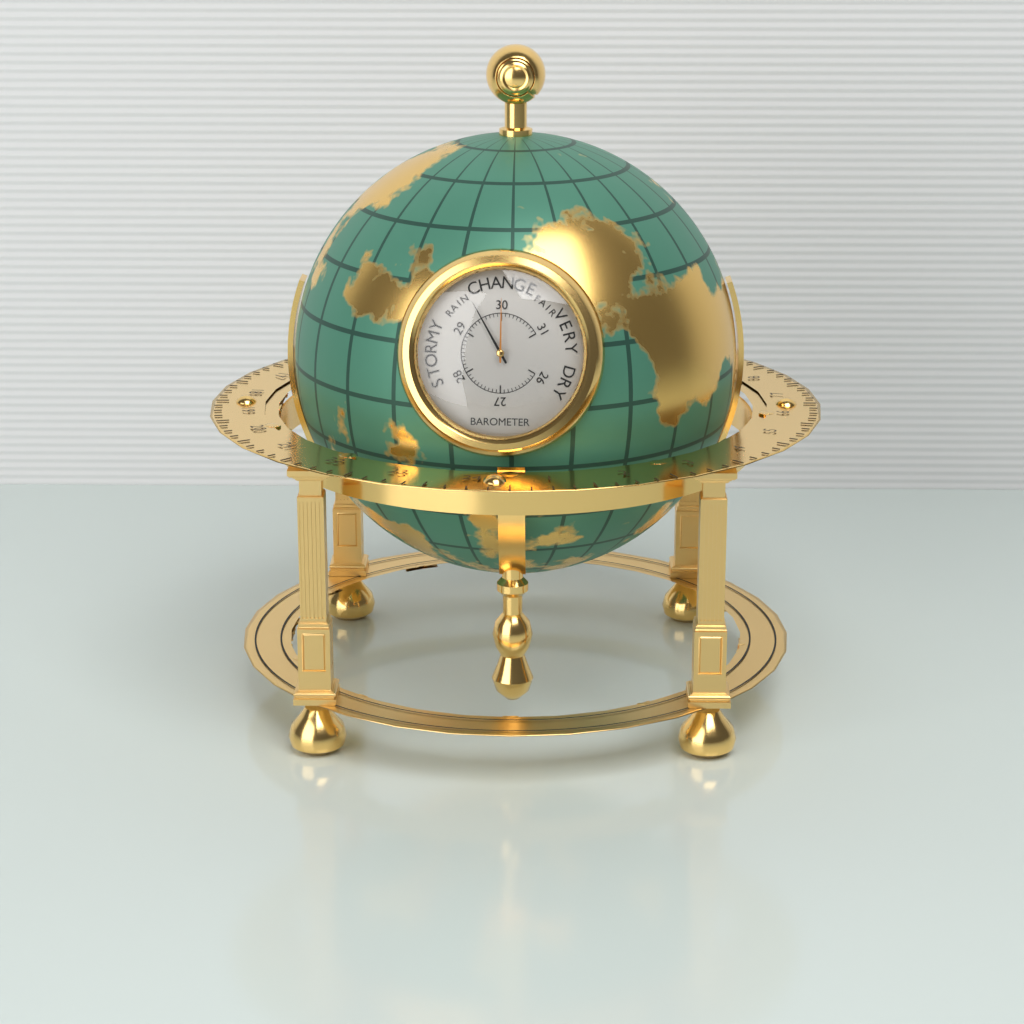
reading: 29.5 inHg
